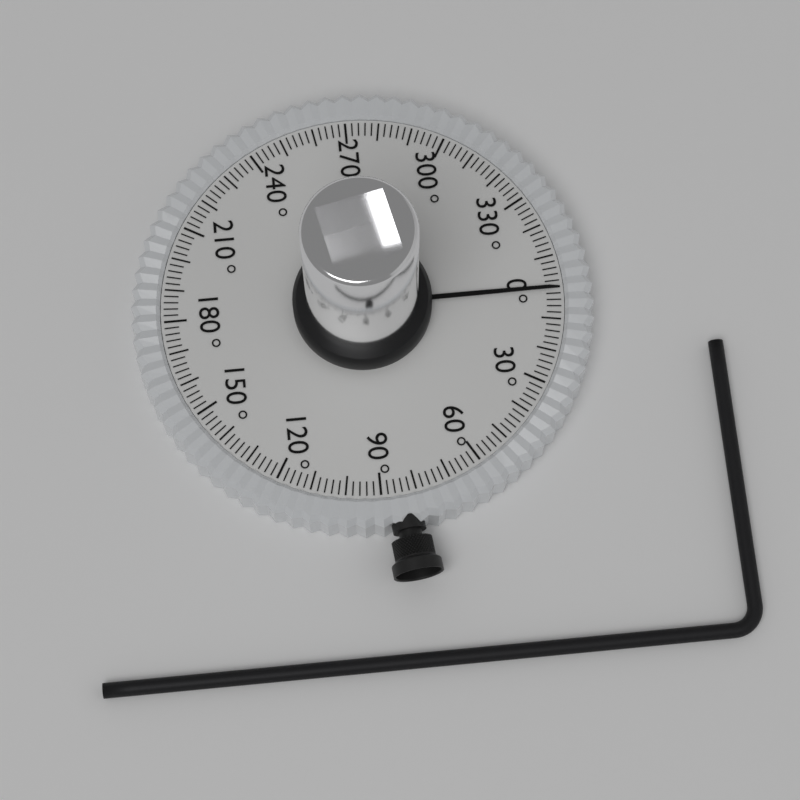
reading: 0 °
